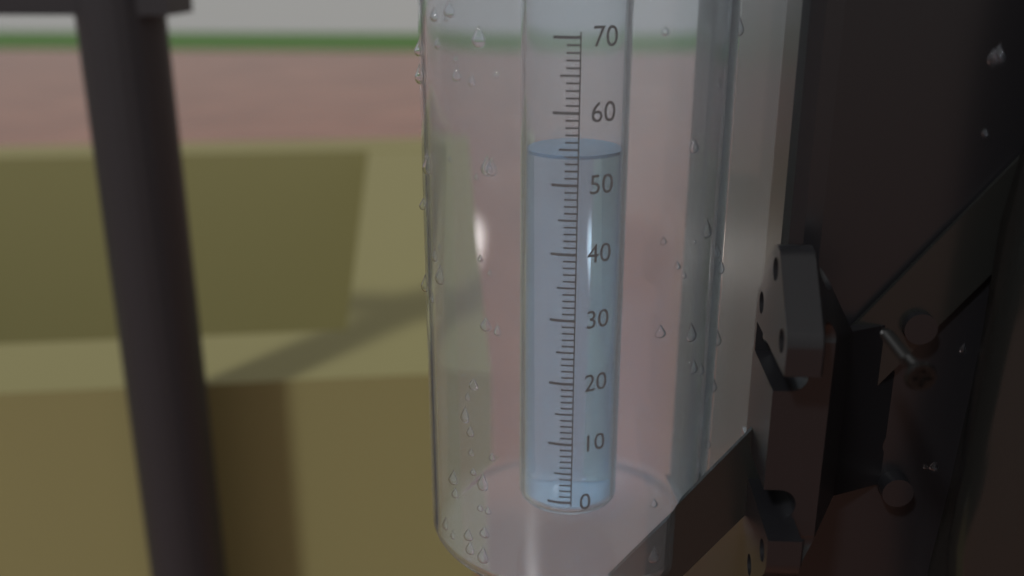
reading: 54 (no unit)
